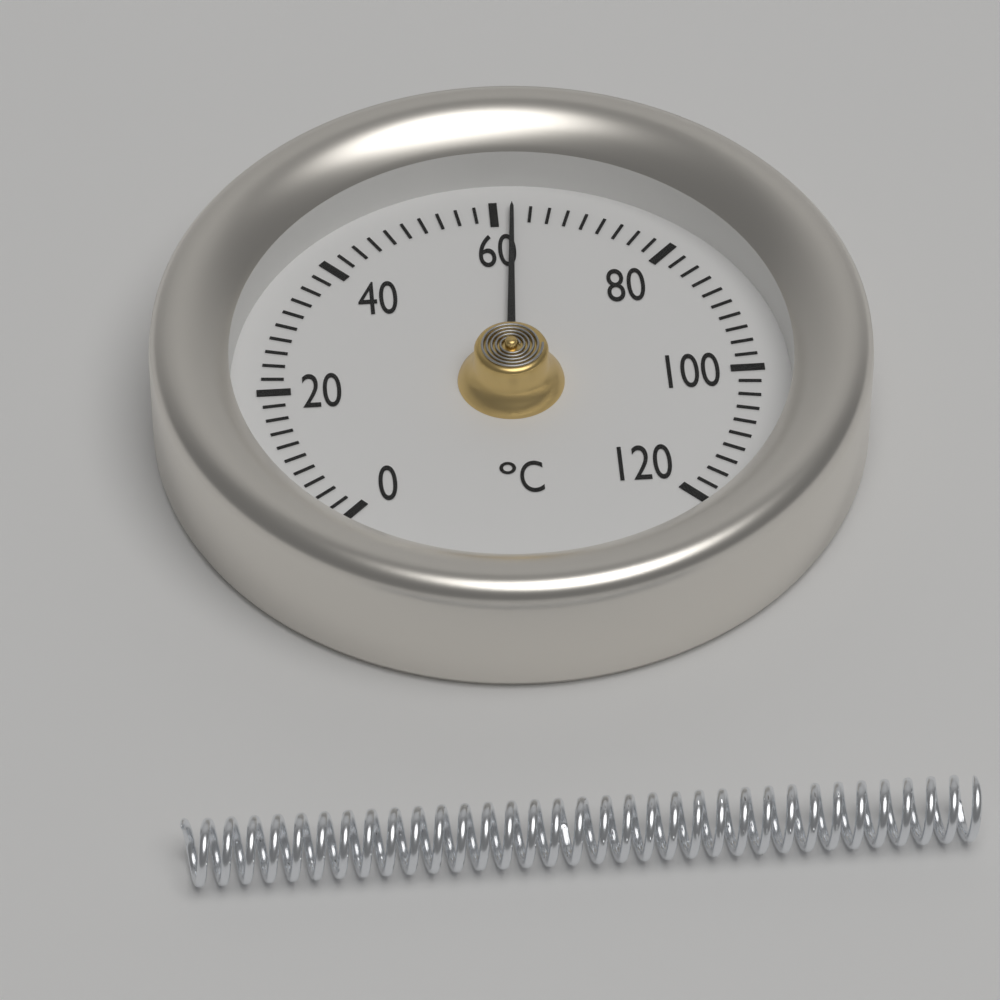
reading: 62 °C
